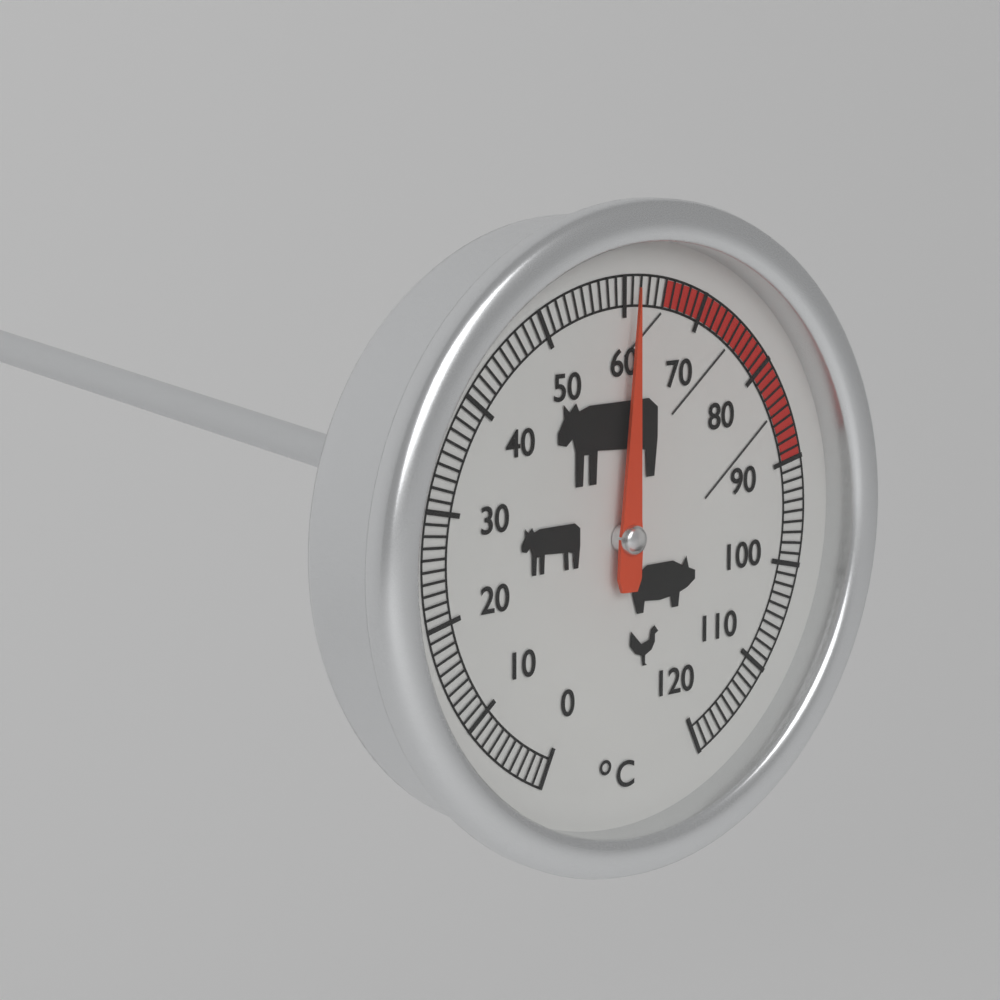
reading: 61 °C
